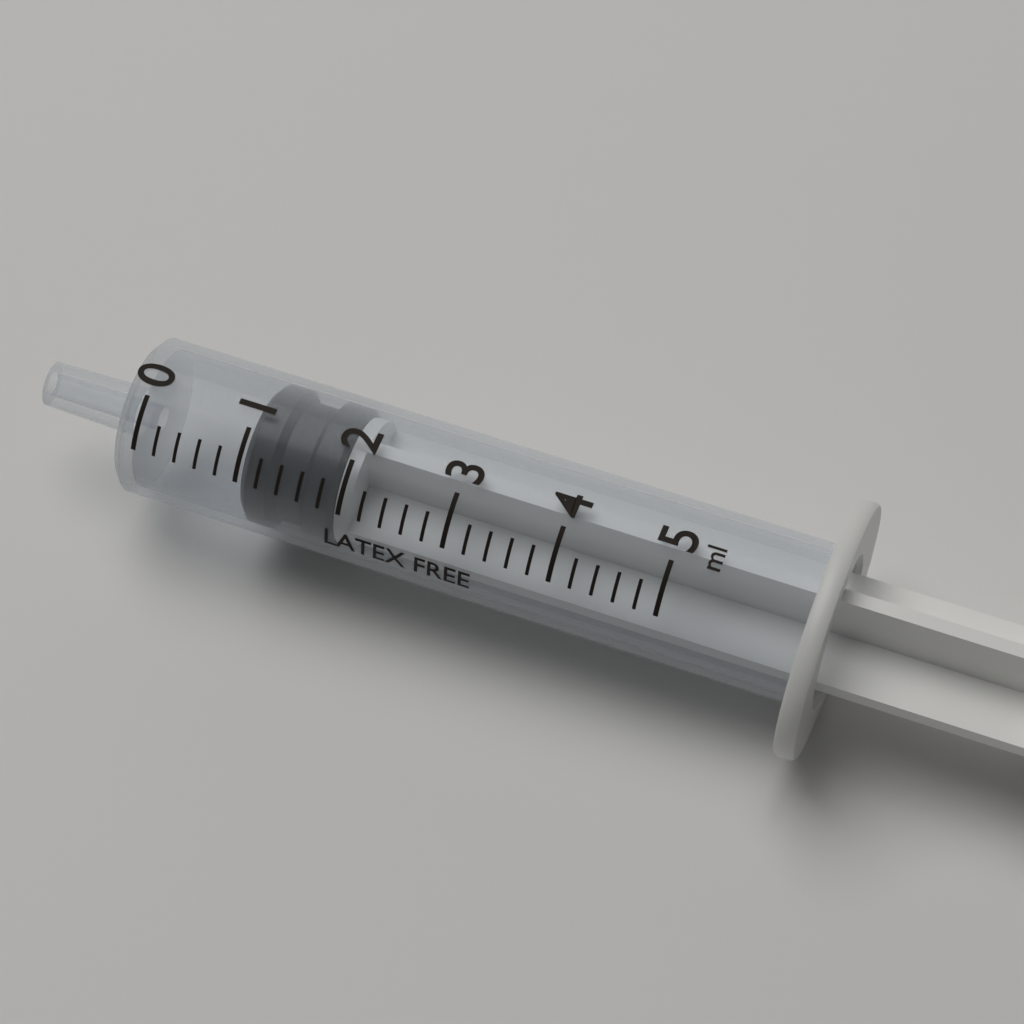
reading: 1.0 ml
